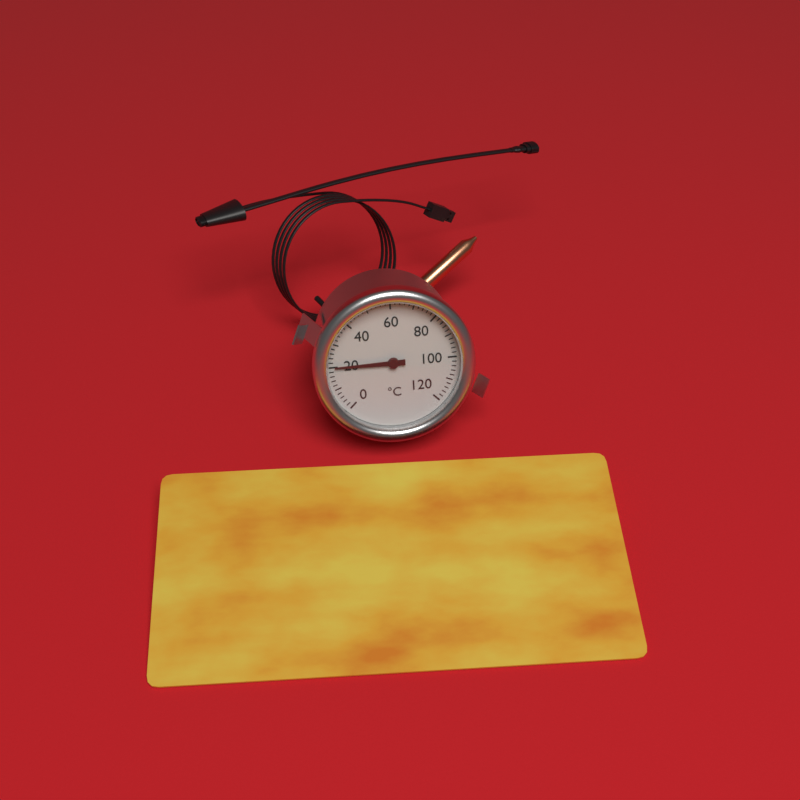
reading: 20 °C
